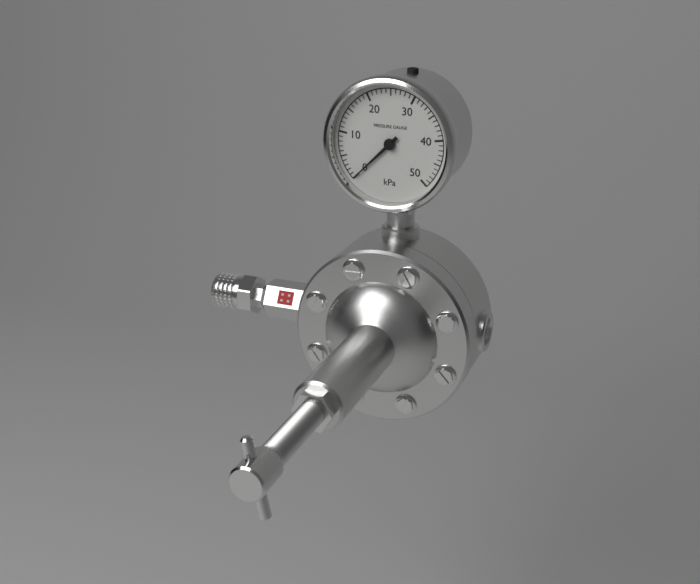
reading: 0 kPa
